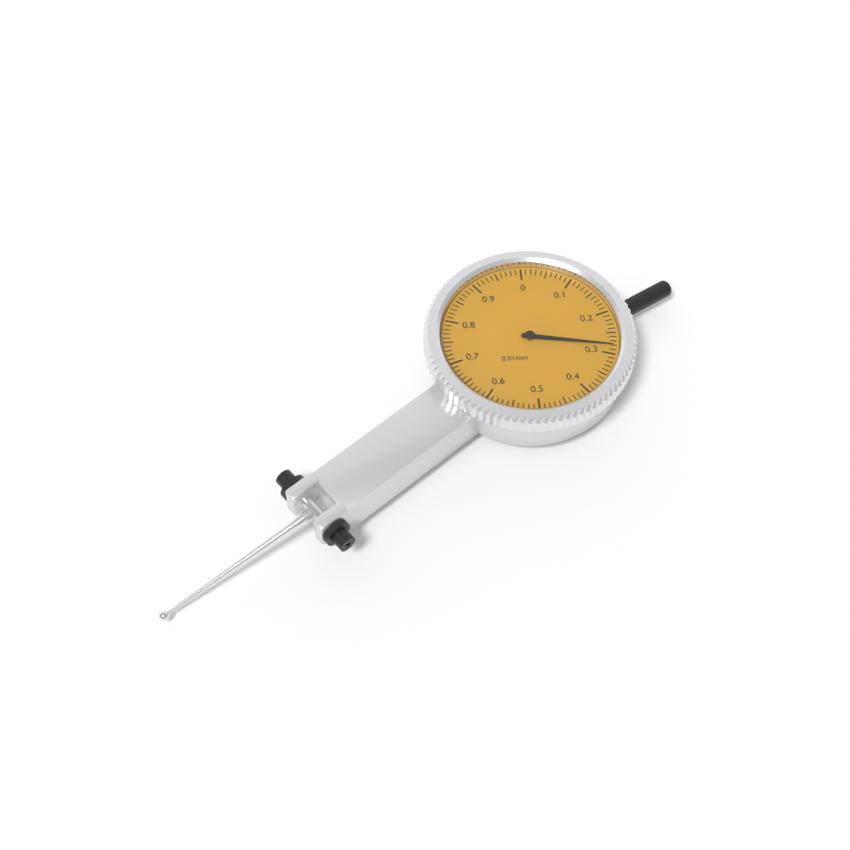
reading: 0.28 mm
